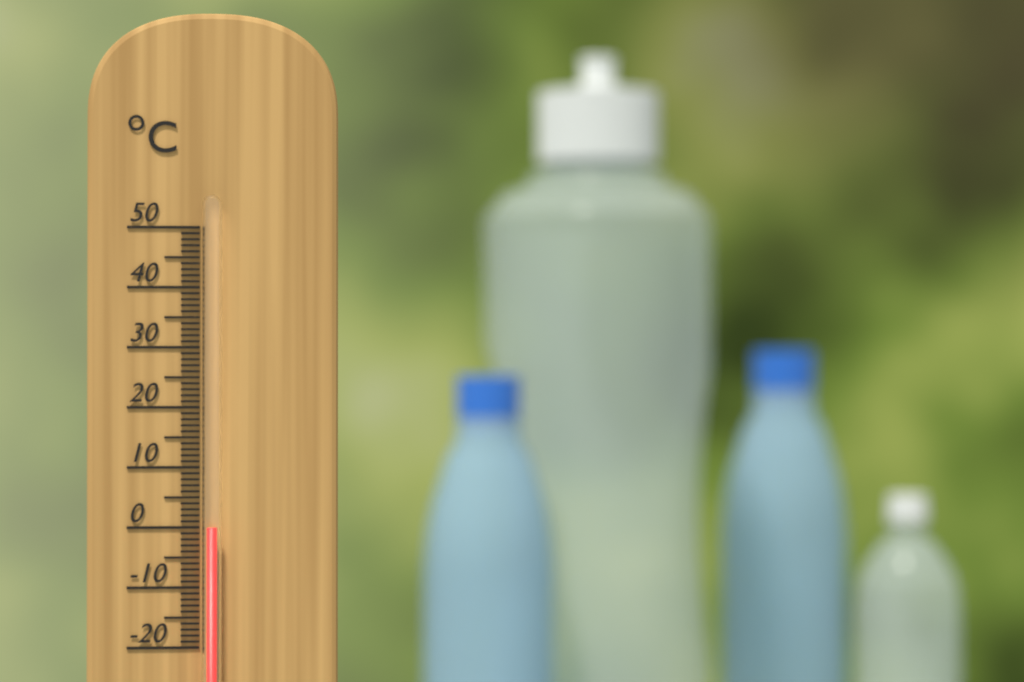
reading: 0 °C
